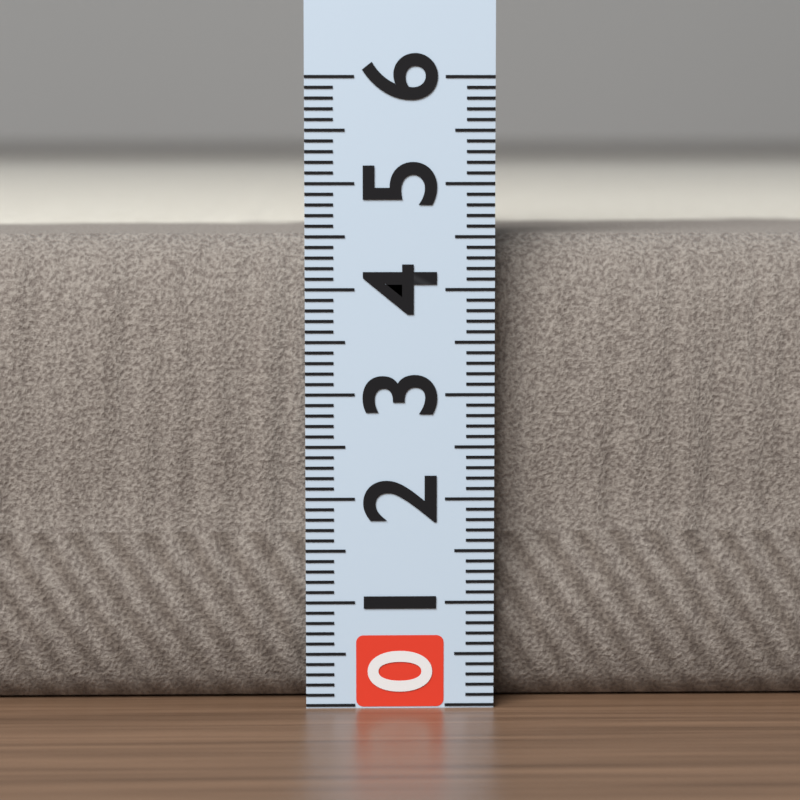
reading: 4.5 (no unit)
